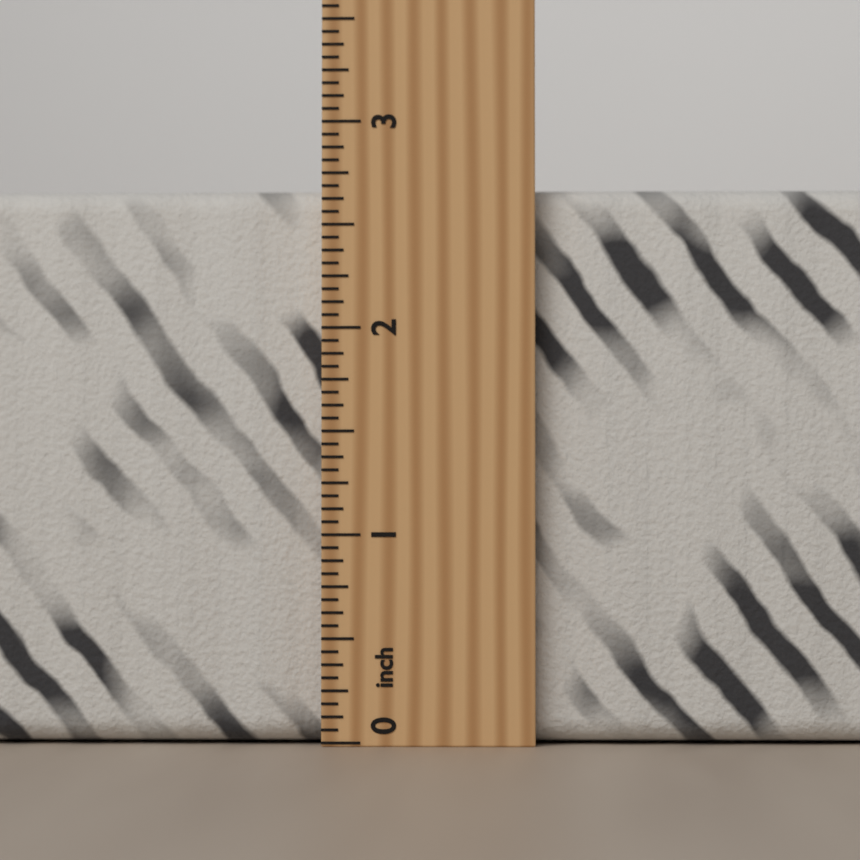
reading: 2.6875 inch
